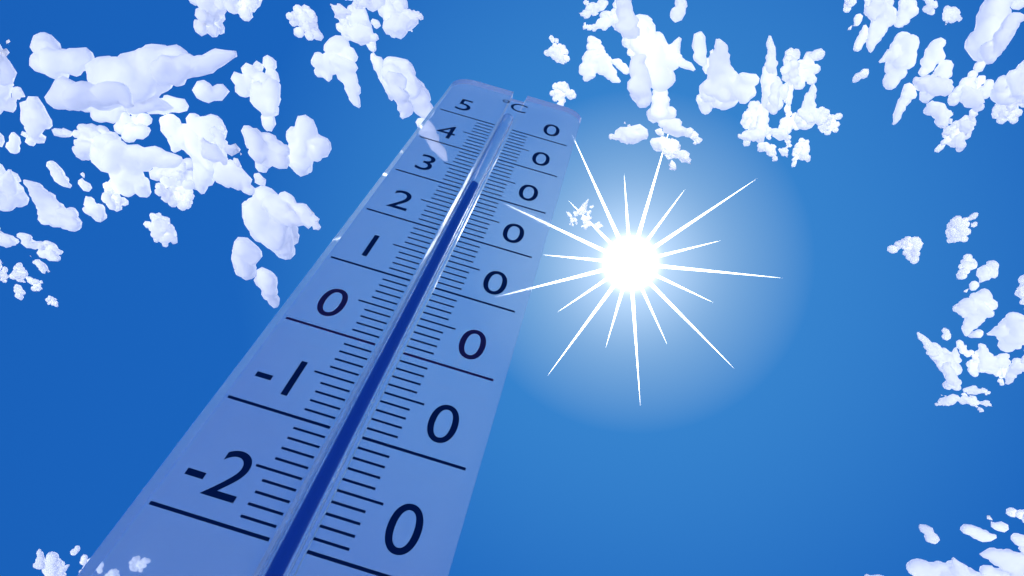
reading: 32 °C
